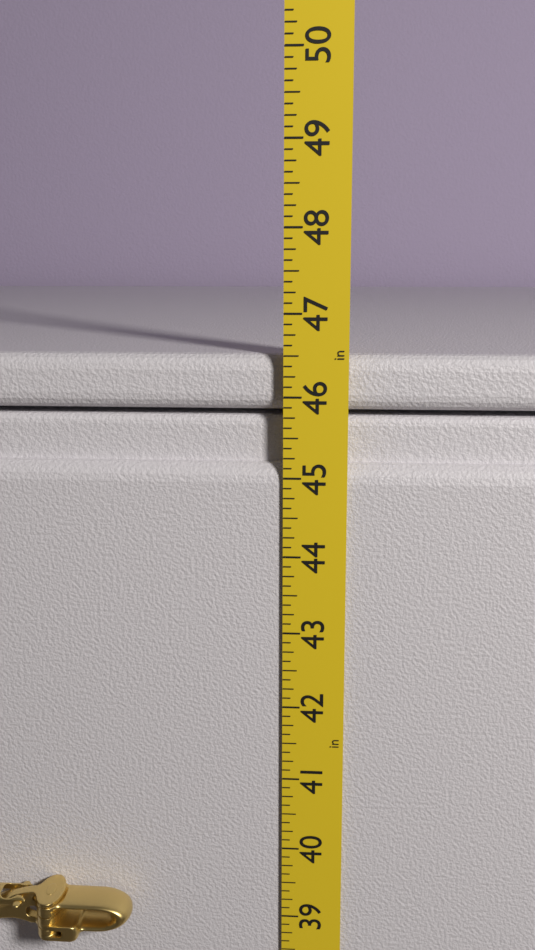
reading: 46.500 in
